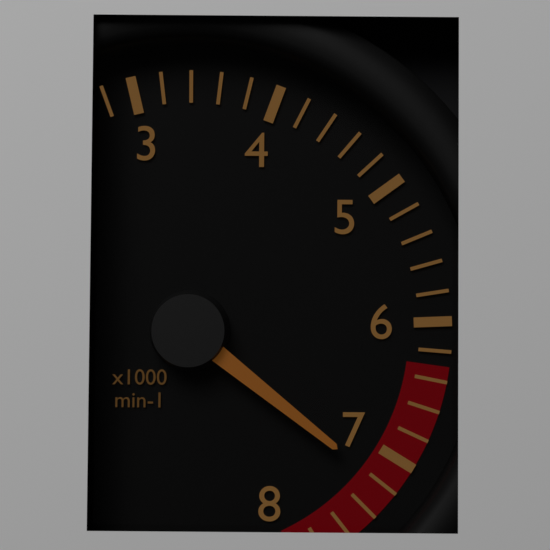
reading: 7200 min-1
